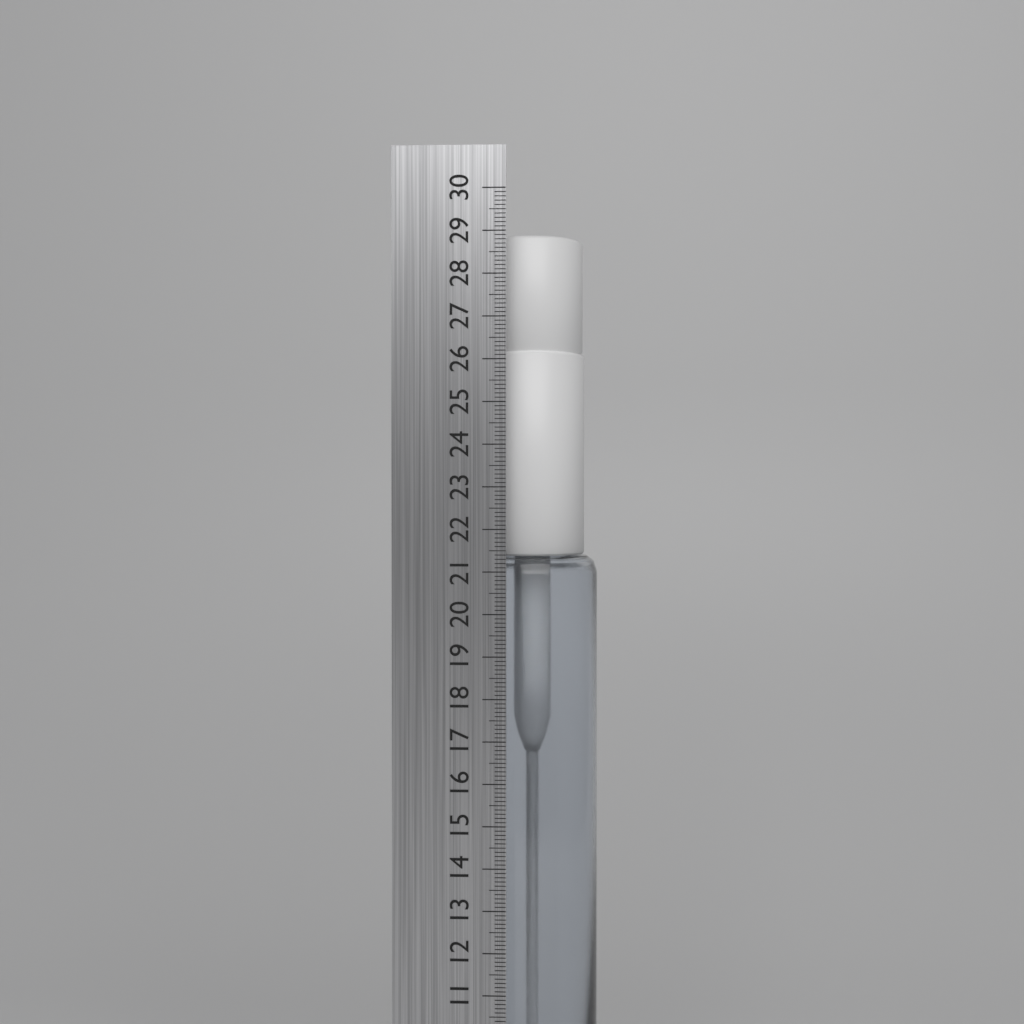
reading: 29.0 cm
